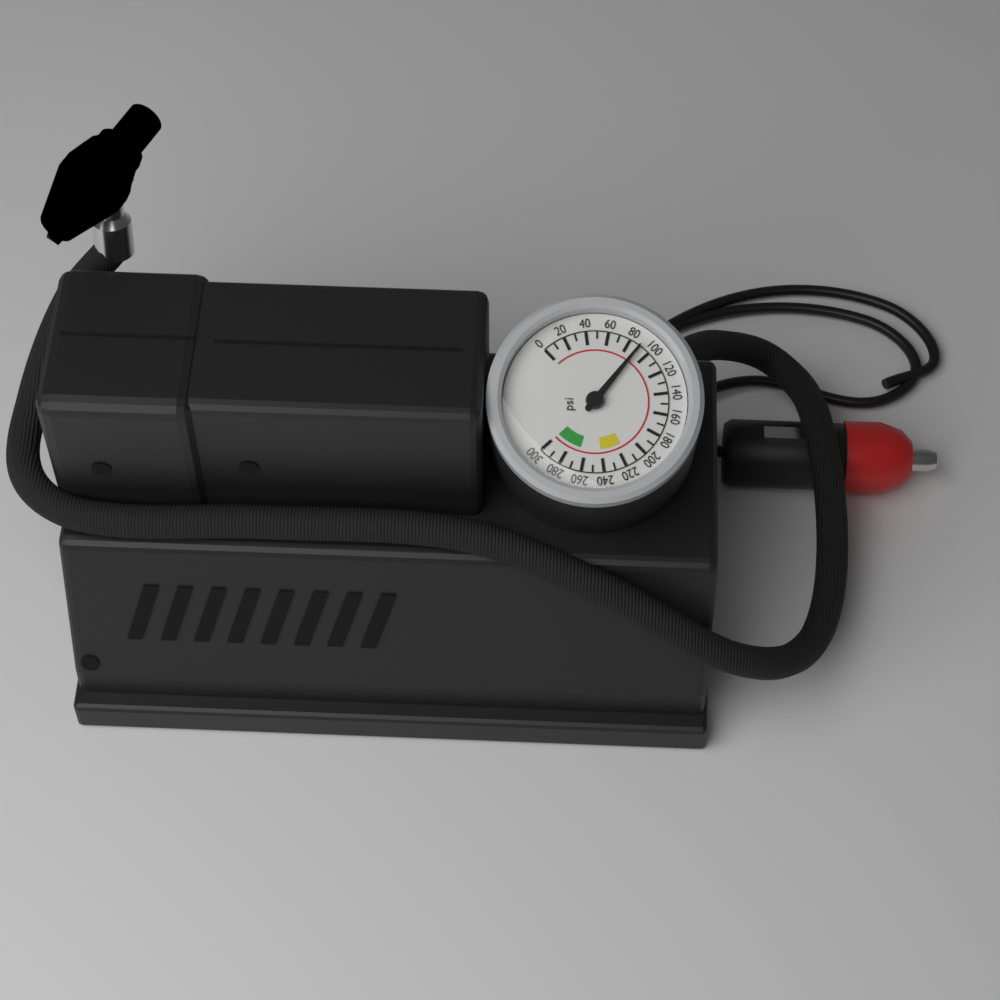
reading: 90 psi
